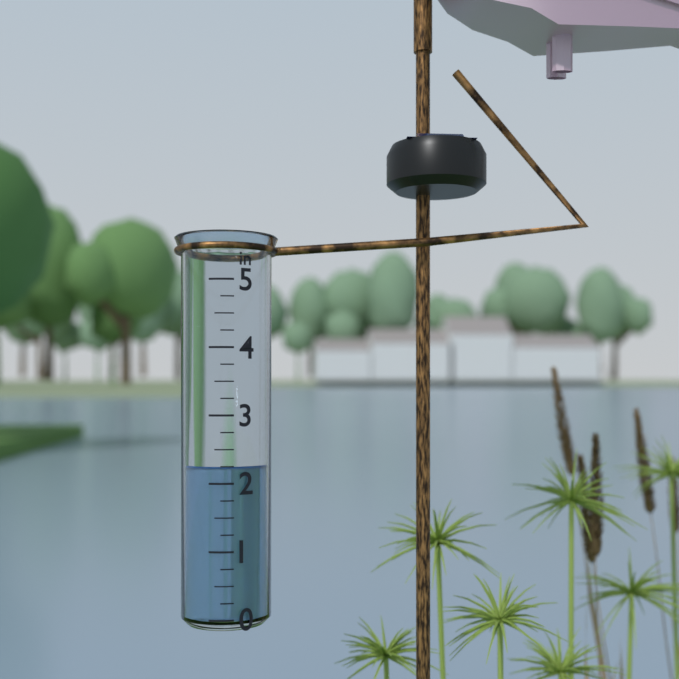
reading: 2.25 in
